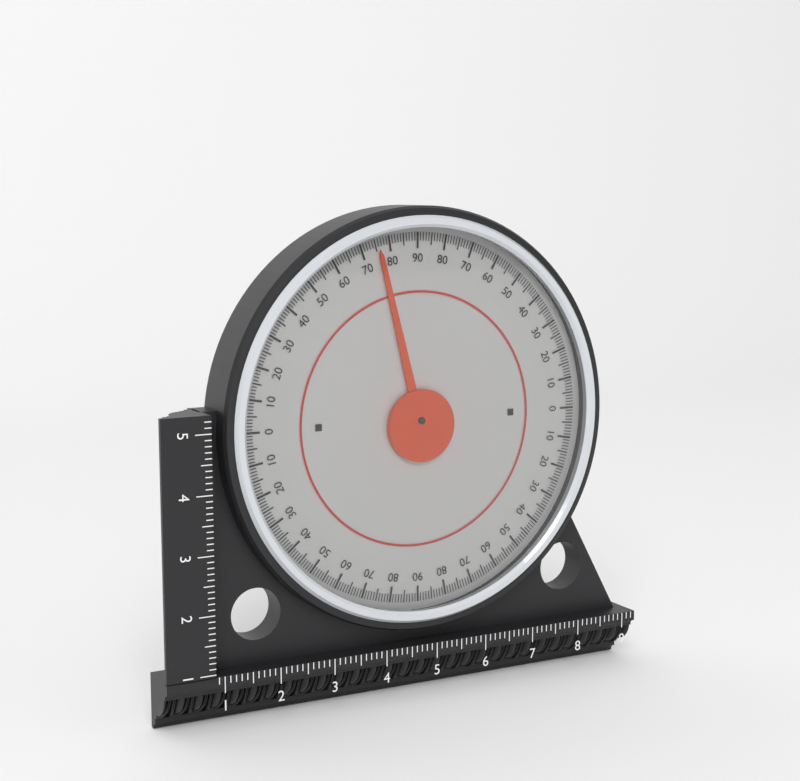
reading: 76 (no unit)
